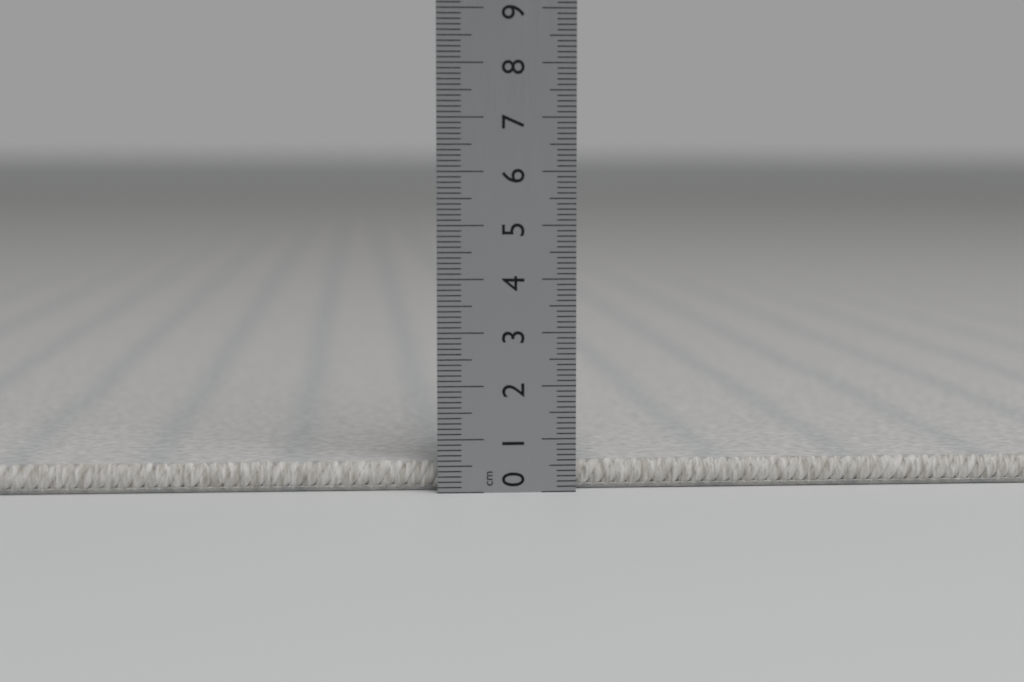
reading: 0.6 cm
